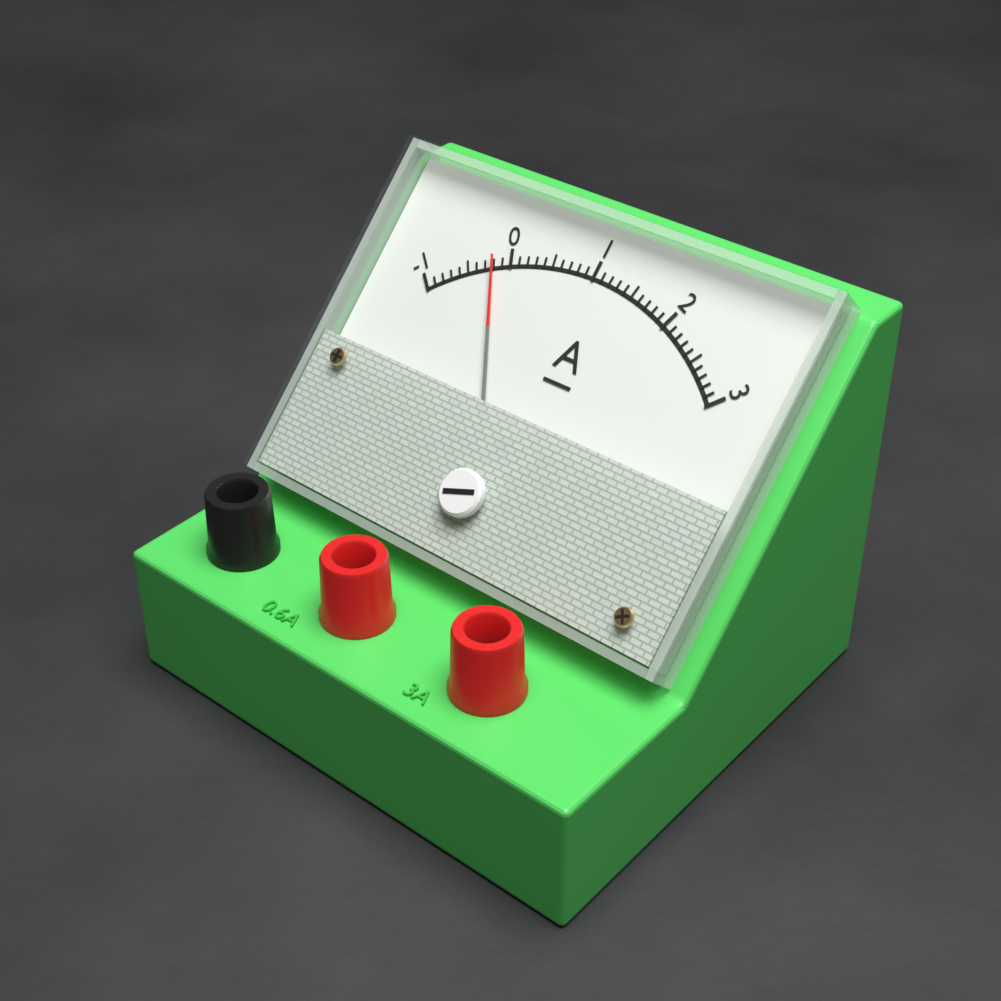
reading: -0.2 A
